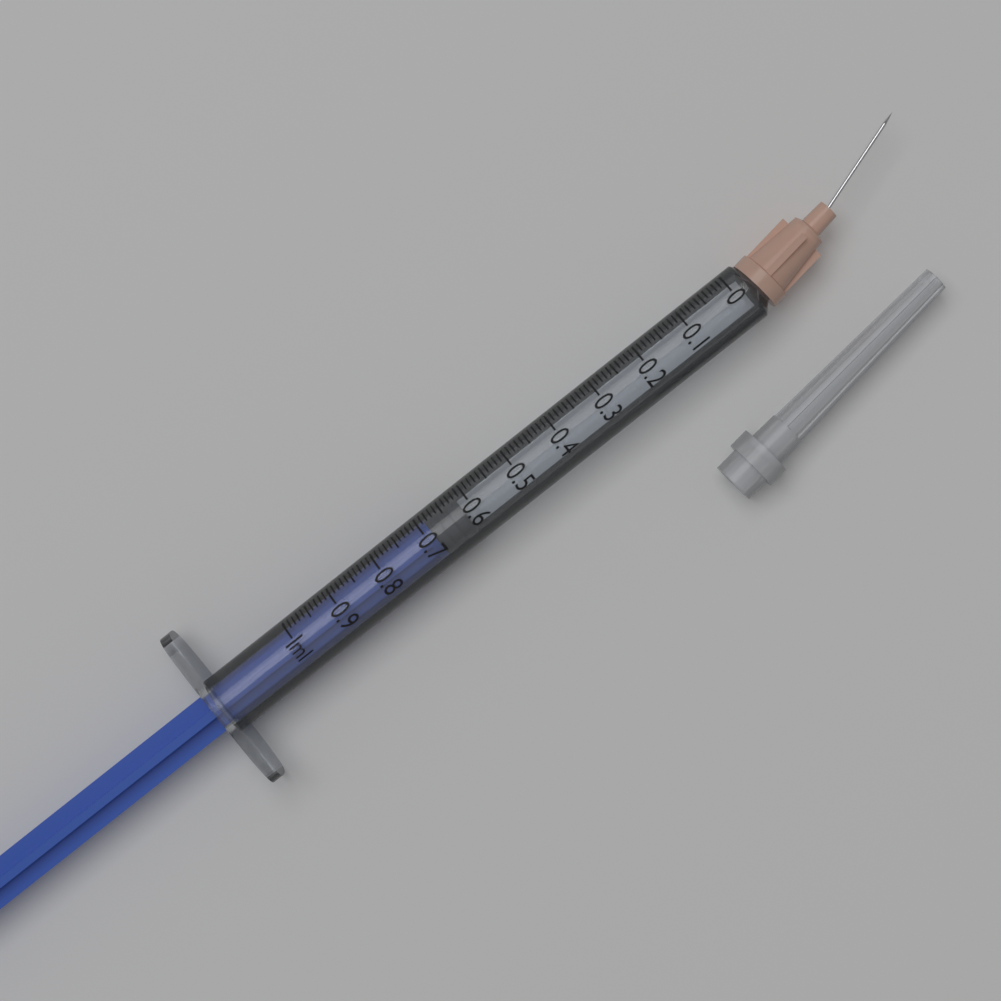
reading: 0.62 ml
